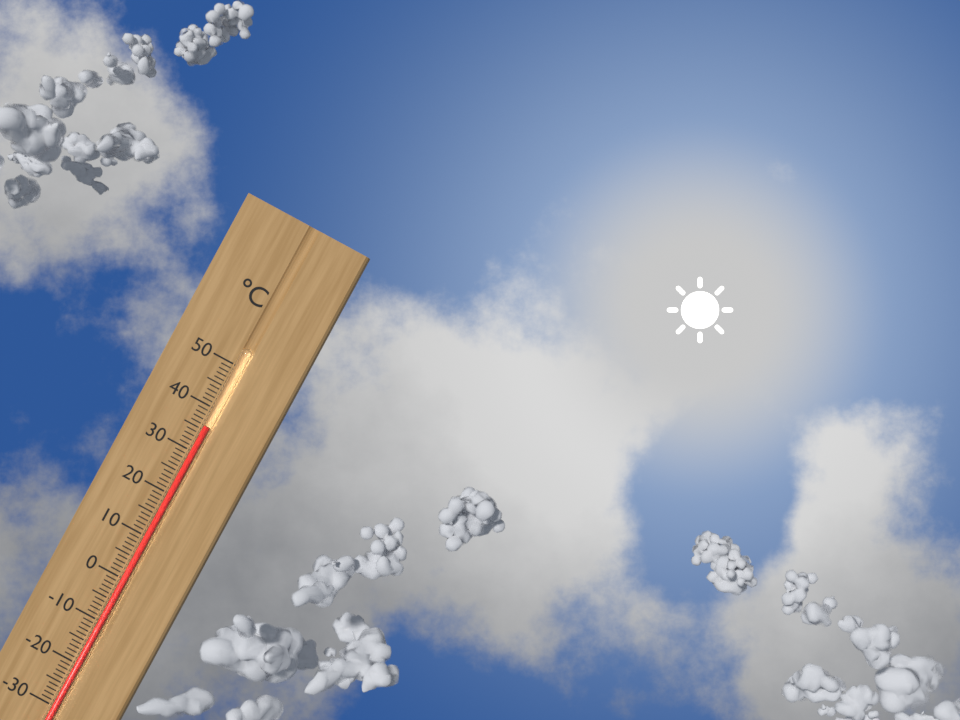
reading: 36 °C
